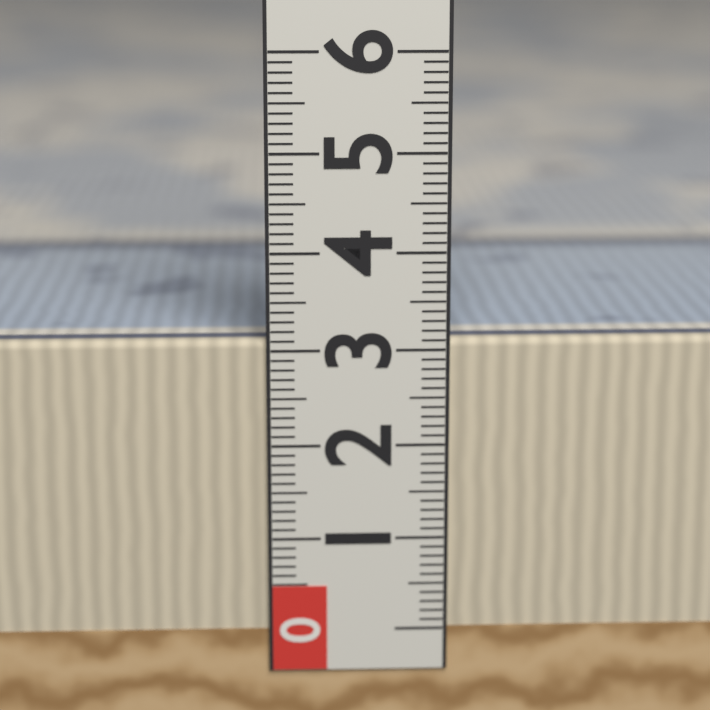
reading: 3.1 (no unit)
